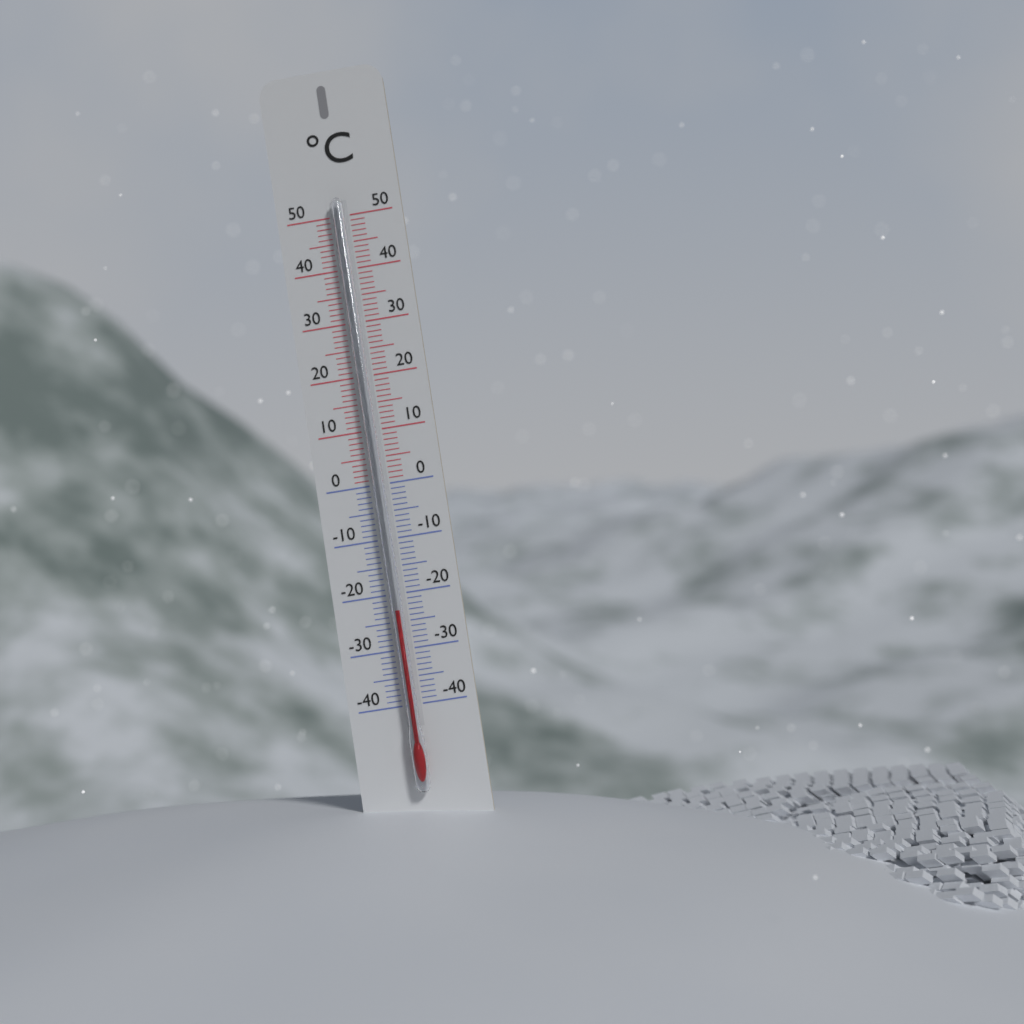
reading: -23 °C
